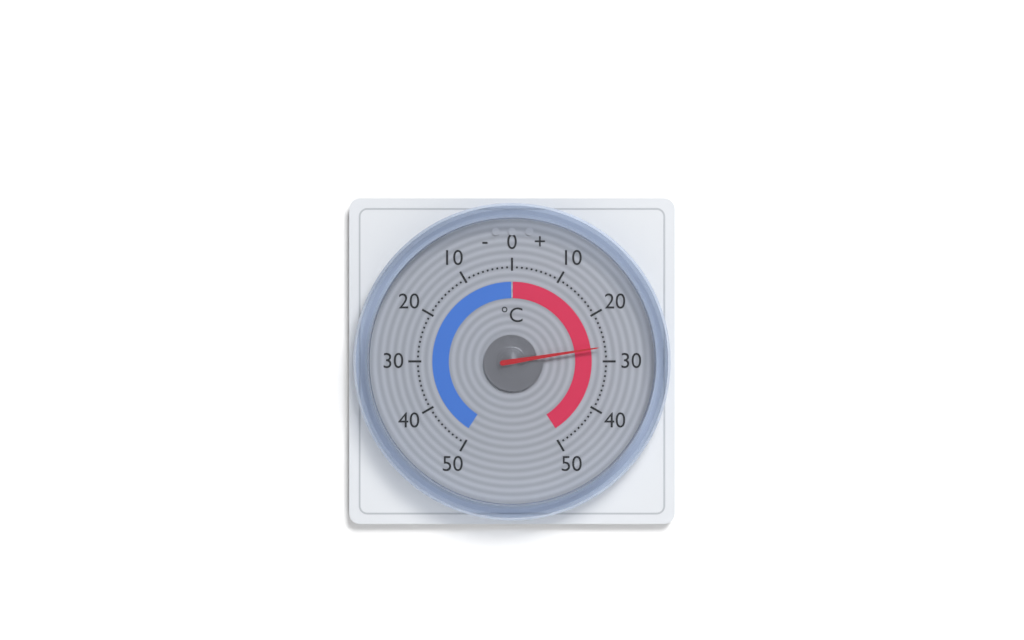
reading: 27 °C
